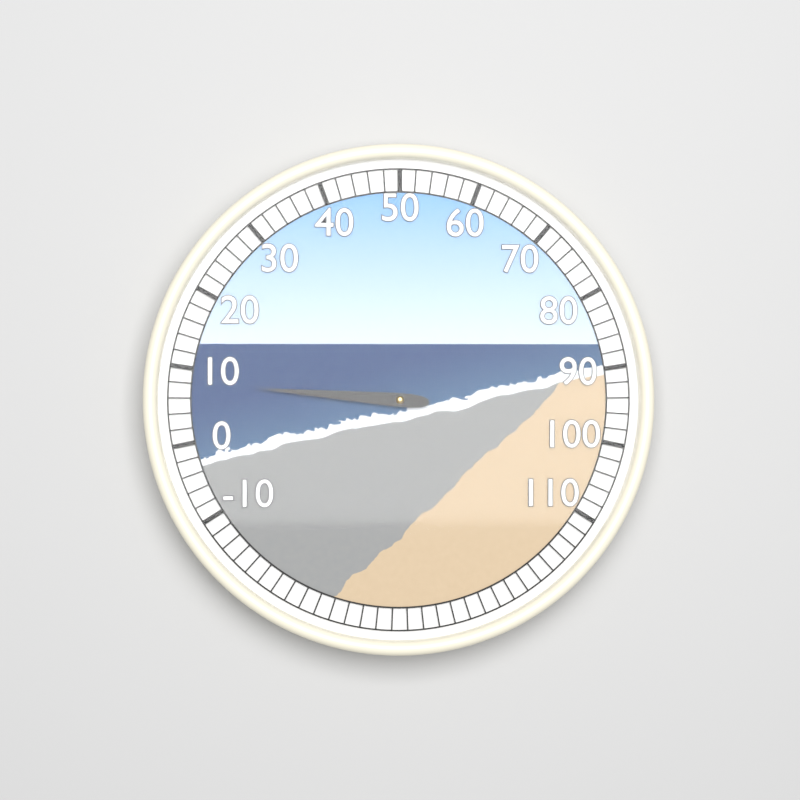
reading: 8 (no unit)
